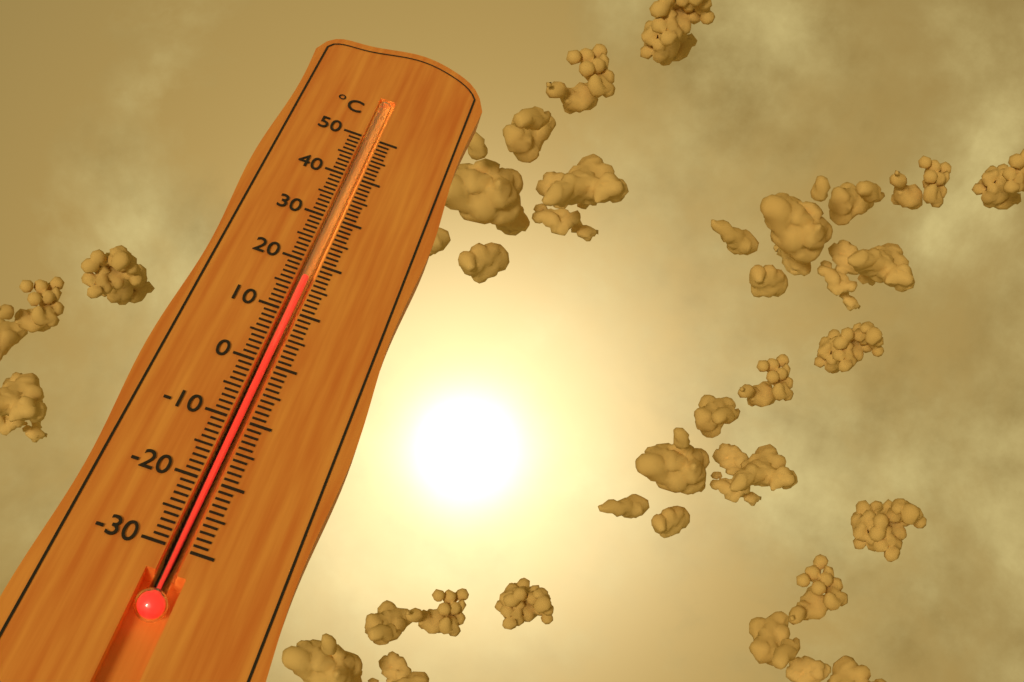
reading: 17 °C
